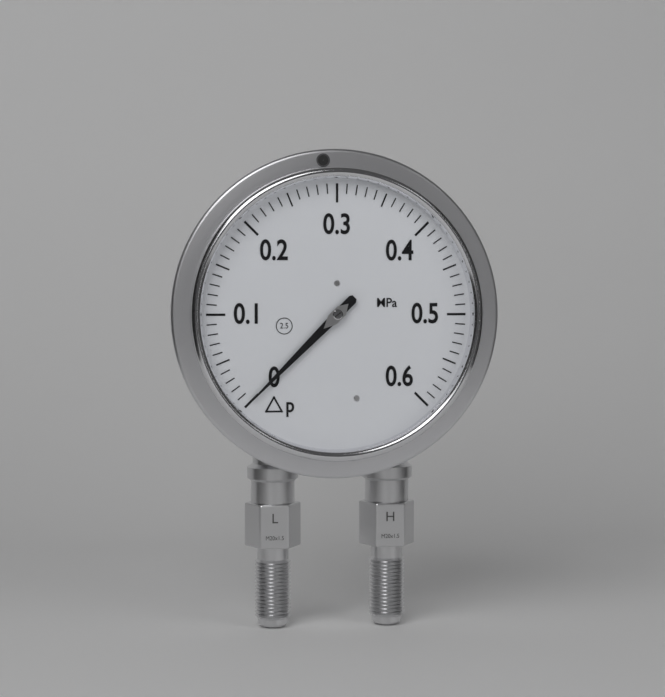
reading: 0.00 MPa
